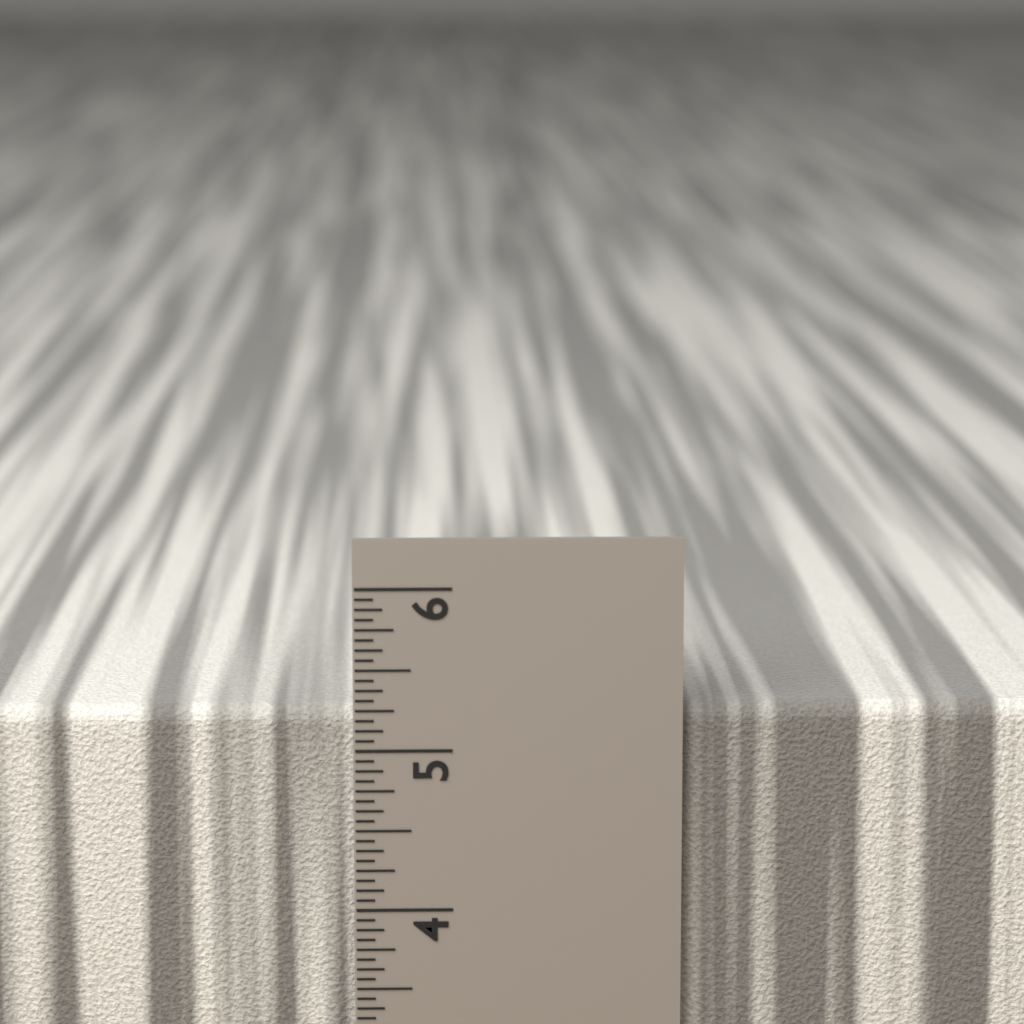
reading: 5.2500 in
